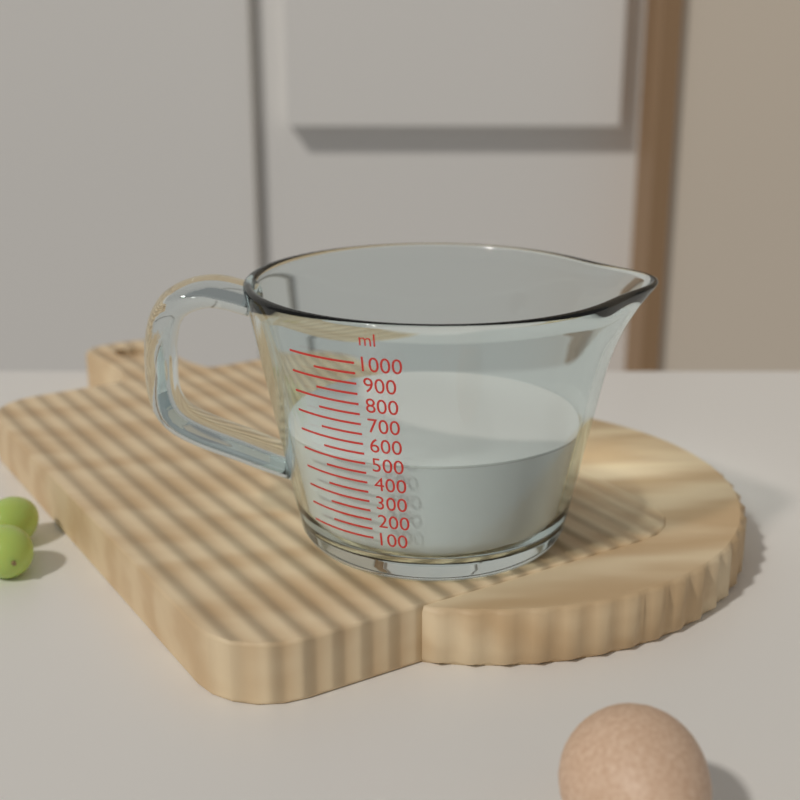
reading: 500 ml
